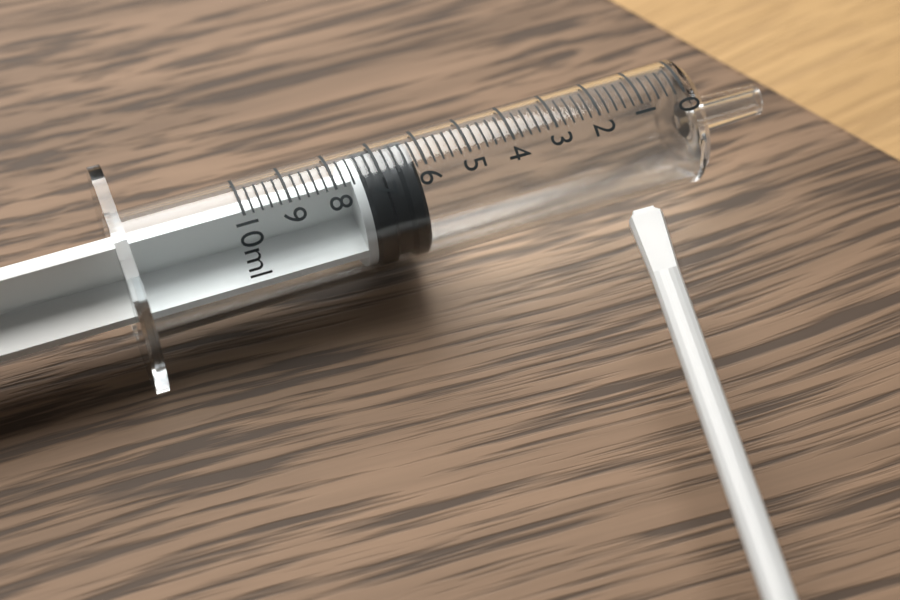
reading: 6.2 ml
